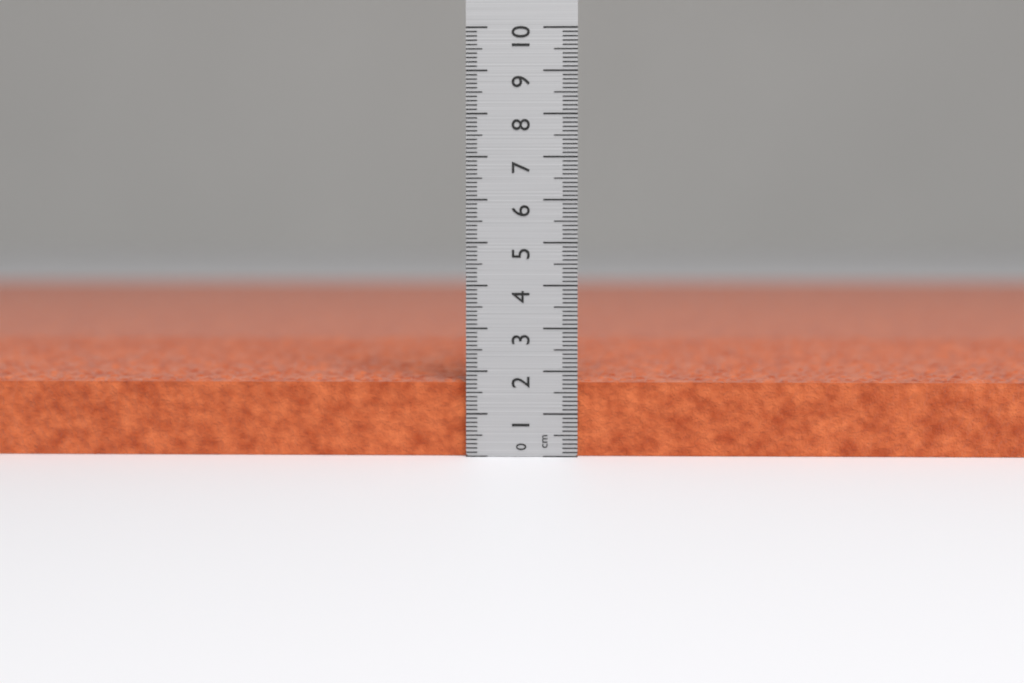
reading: 1.8 cm
